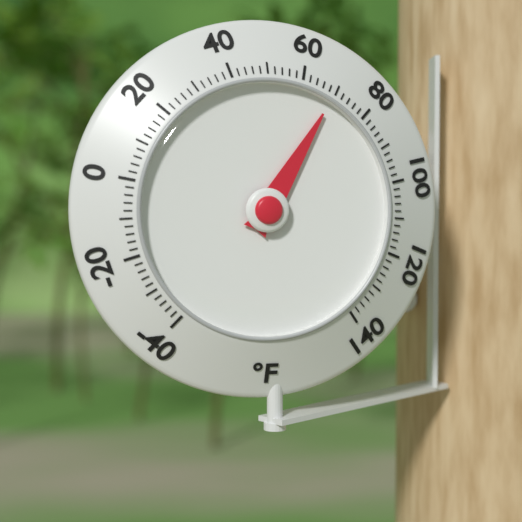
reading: 70 °F
